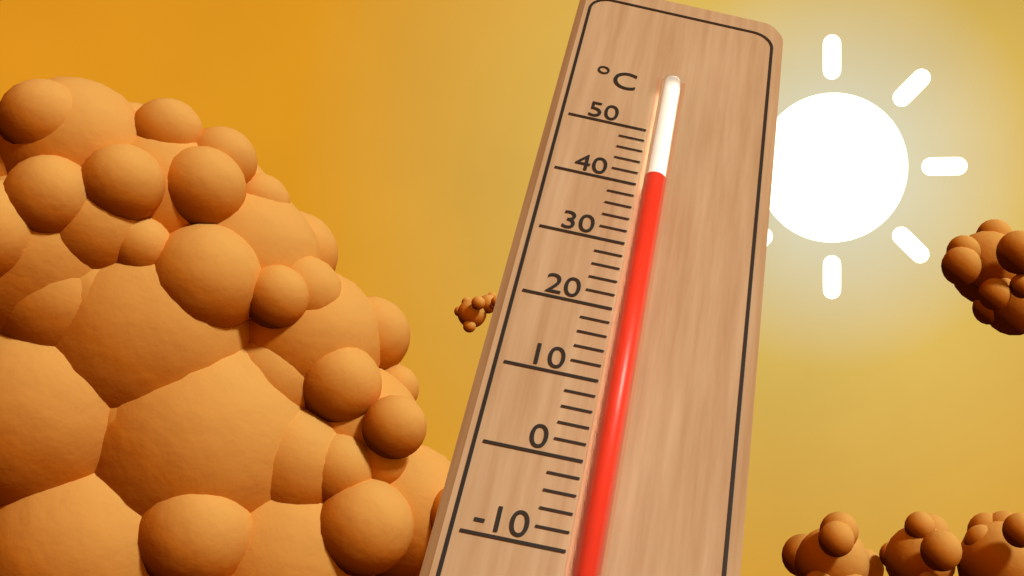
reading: 40 °C
